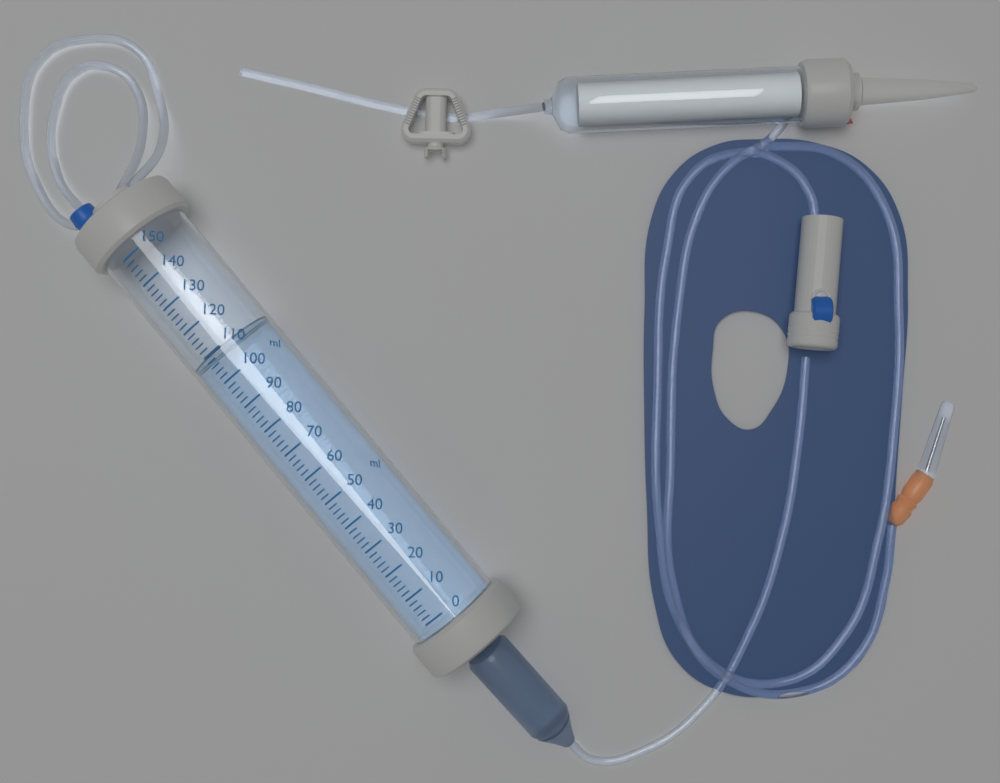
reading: 110 ml
